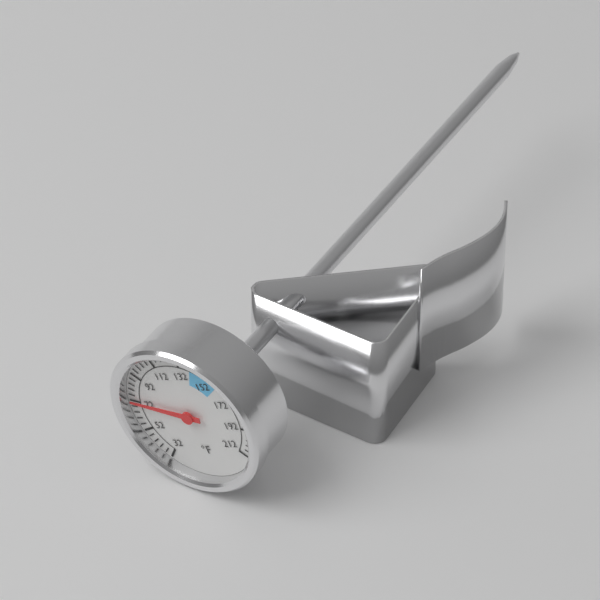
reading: 72 °F
